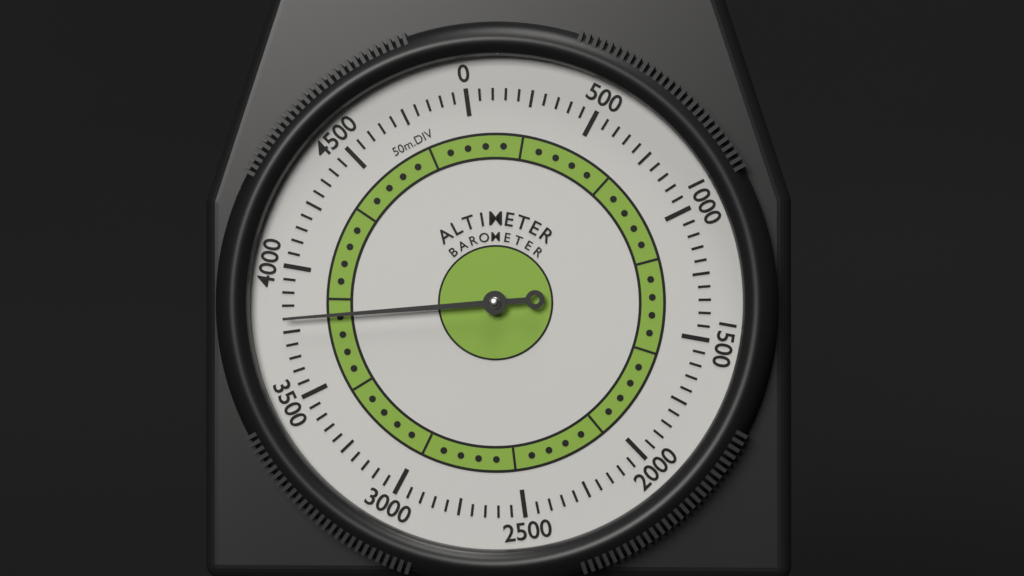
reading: 3800 m
